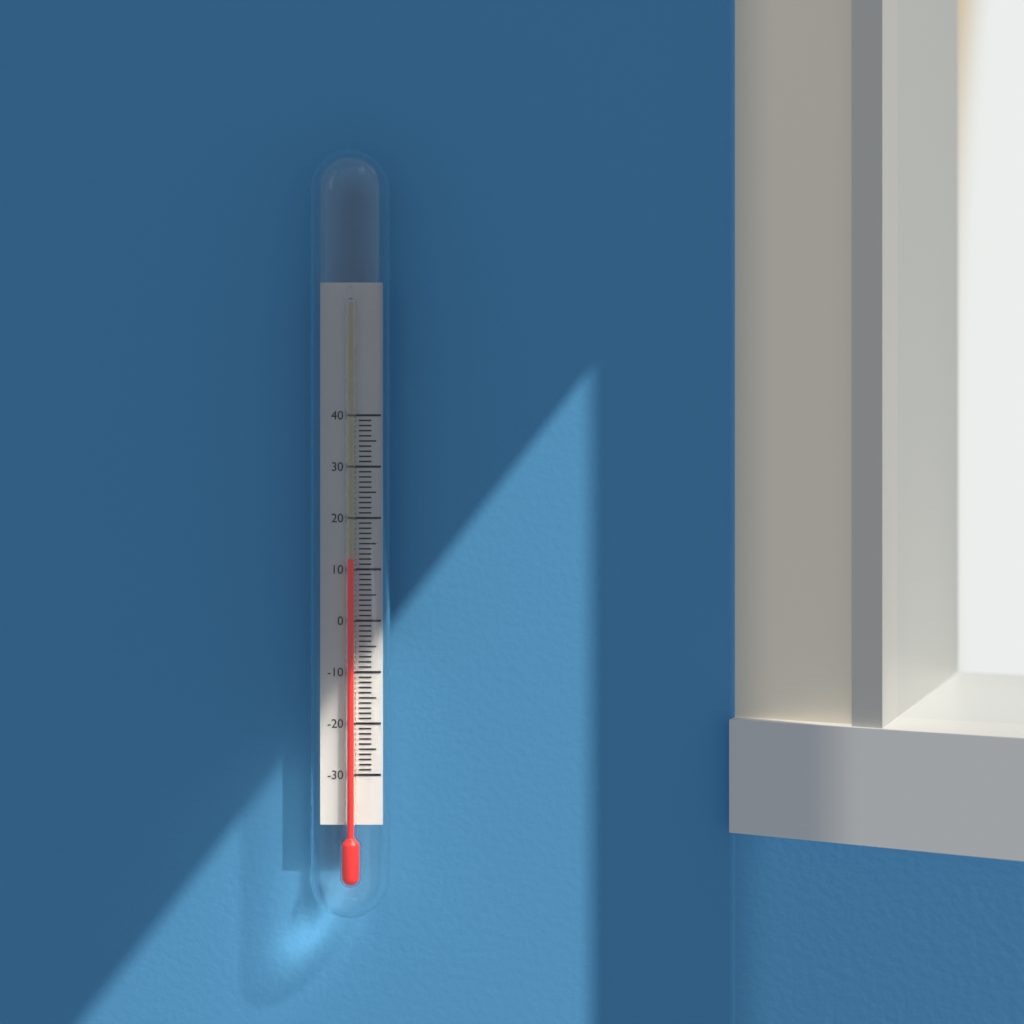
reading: 12 (no unit)
